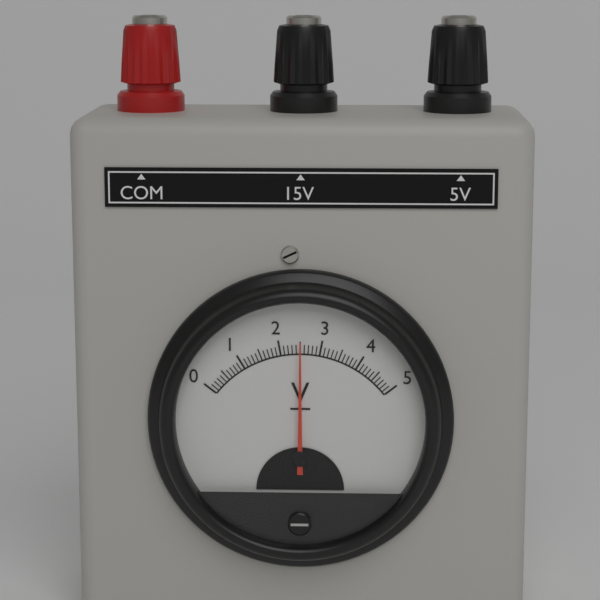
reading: 2.5 V
